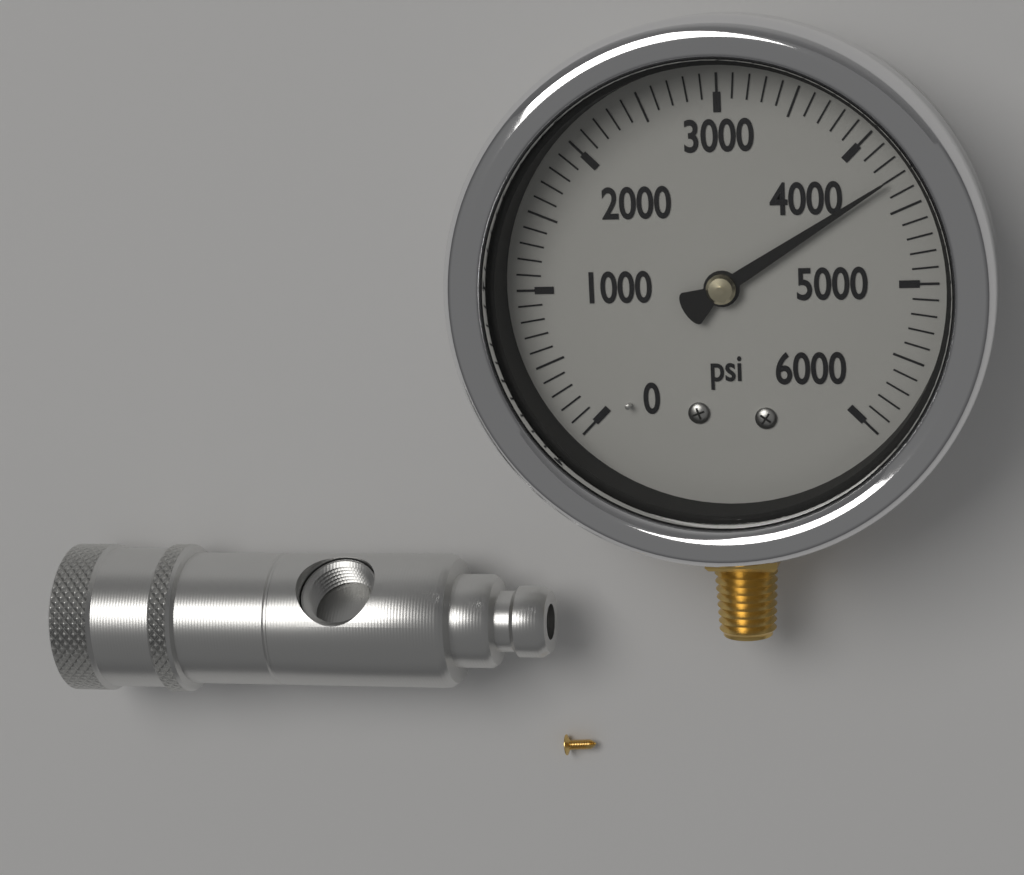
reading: 4300 psi
